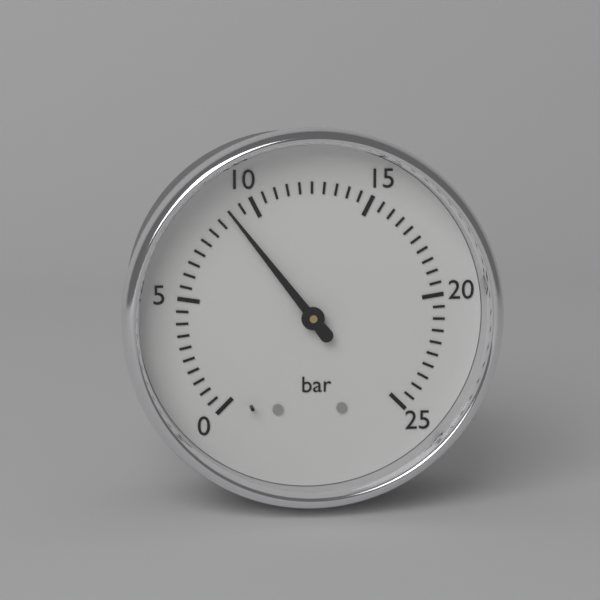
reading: 9.0 bar
